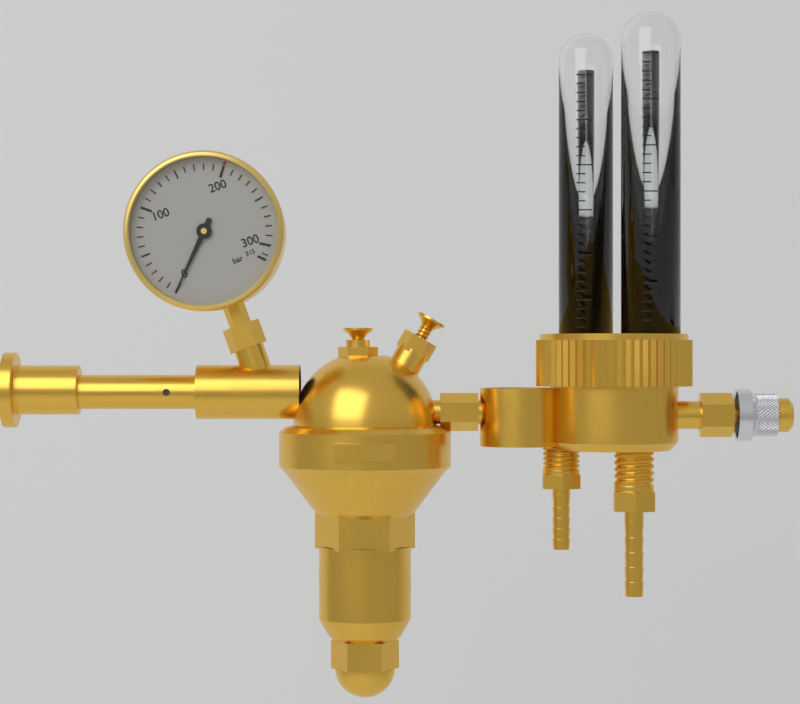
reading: 0 bar
